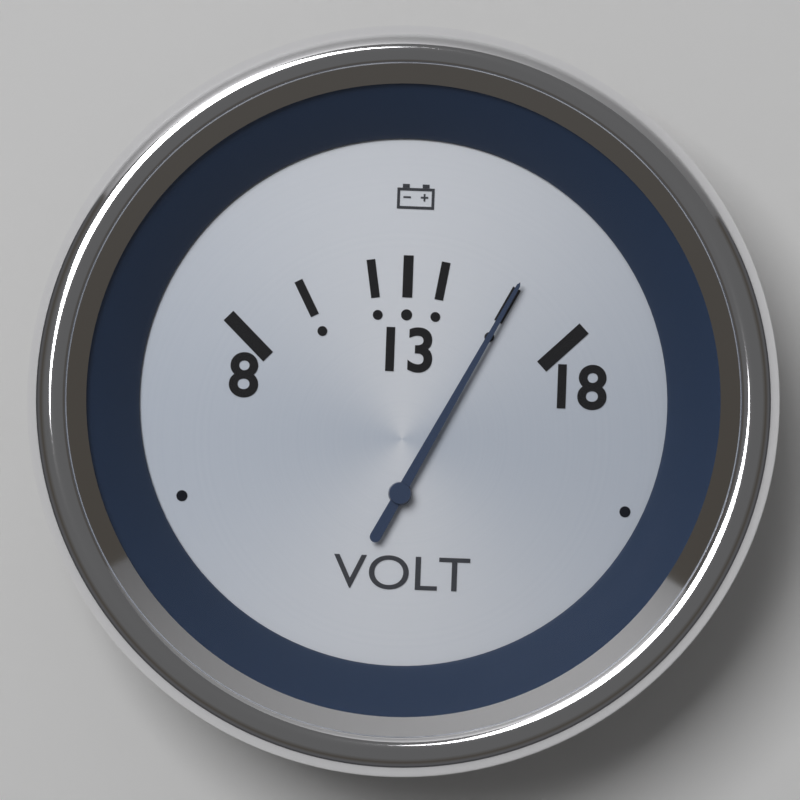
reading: 16 V
